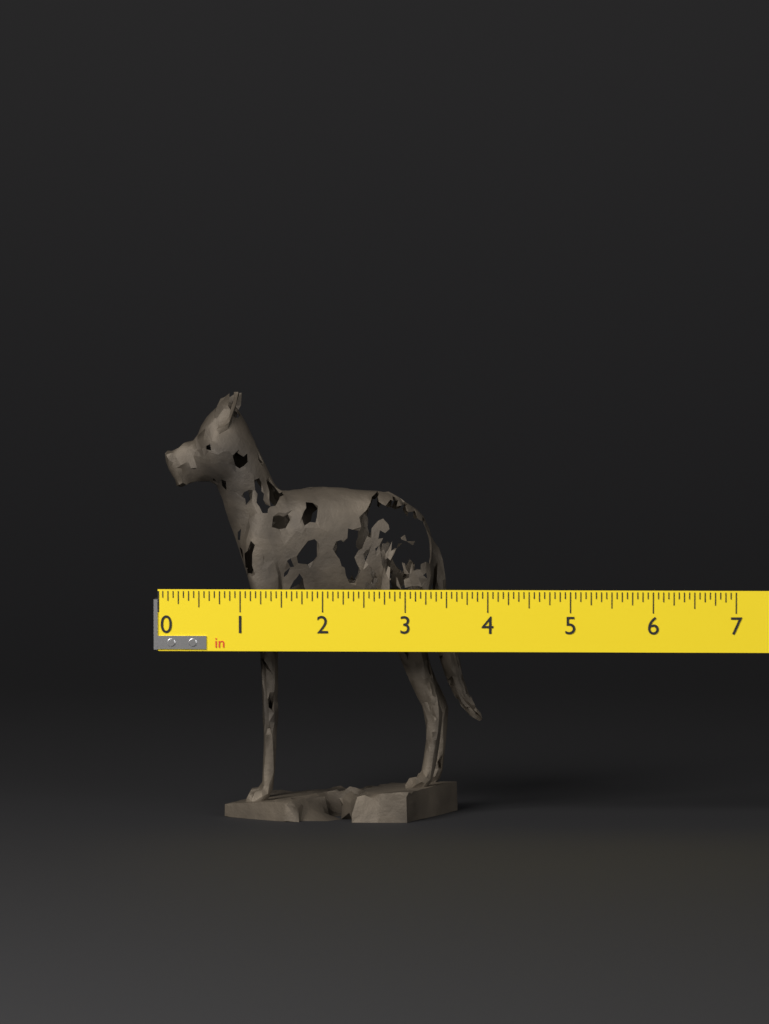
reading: 3.8750 in
